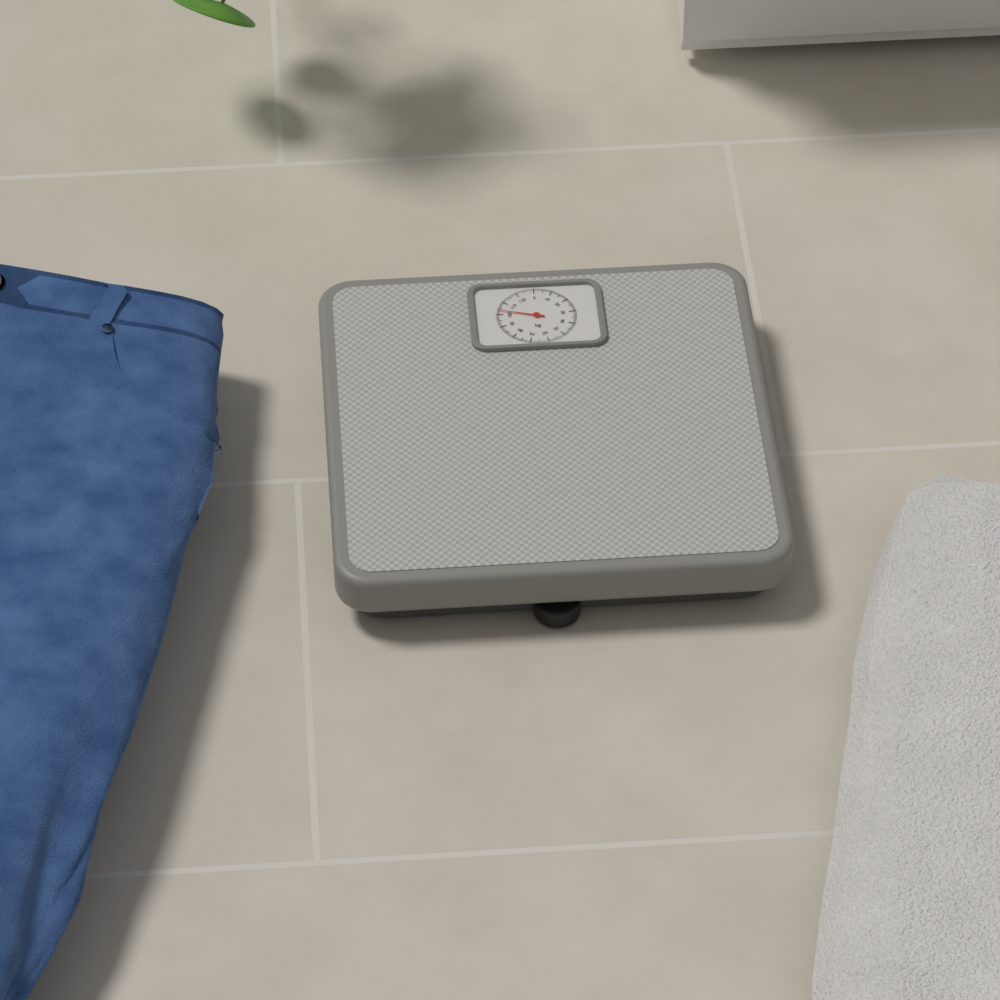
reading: 103 kg
